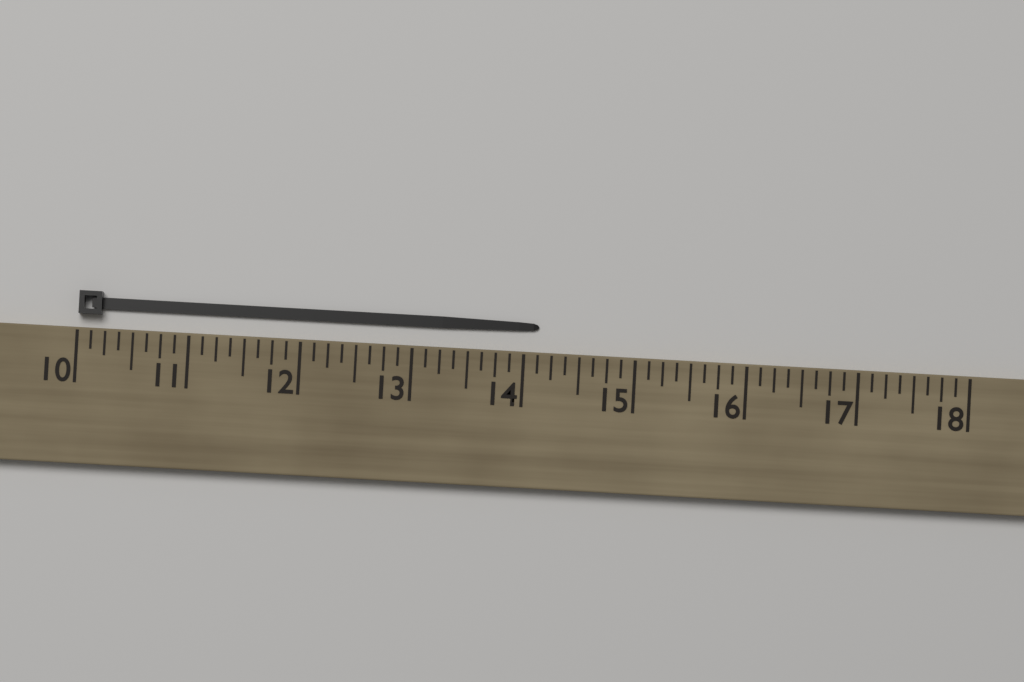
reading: 14.125 (no unit)
